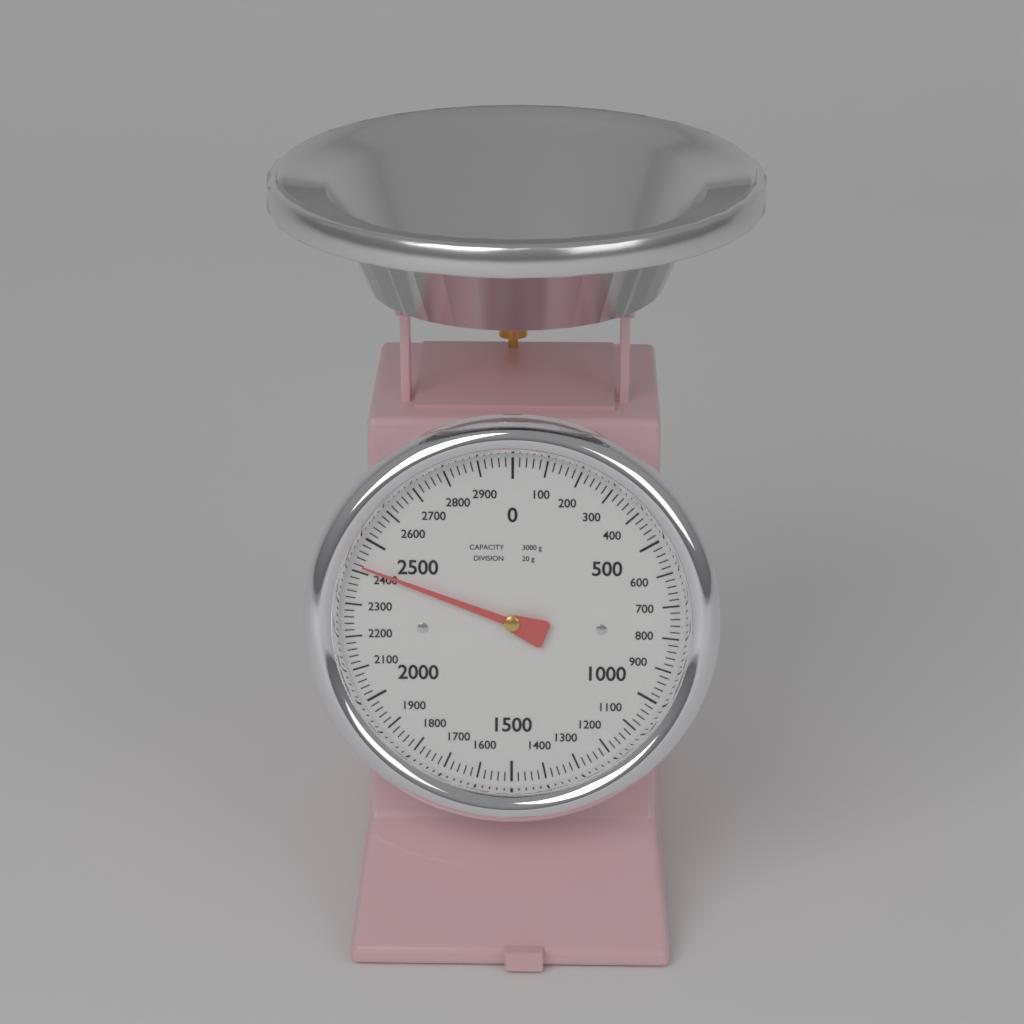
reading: 2420 g
